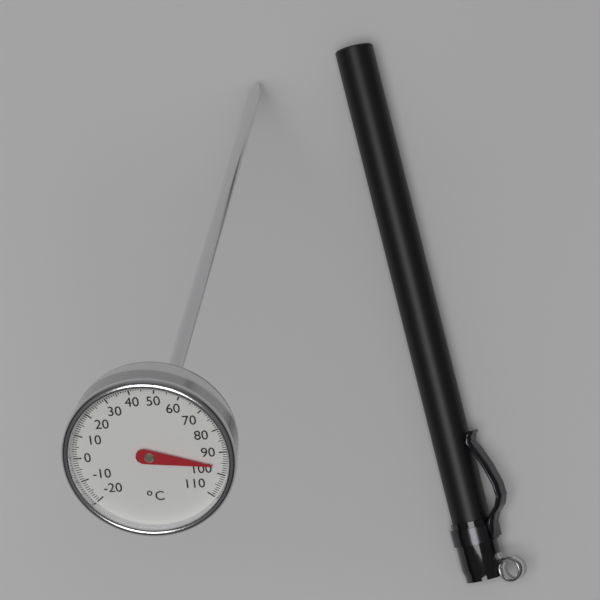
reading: 96 °C
